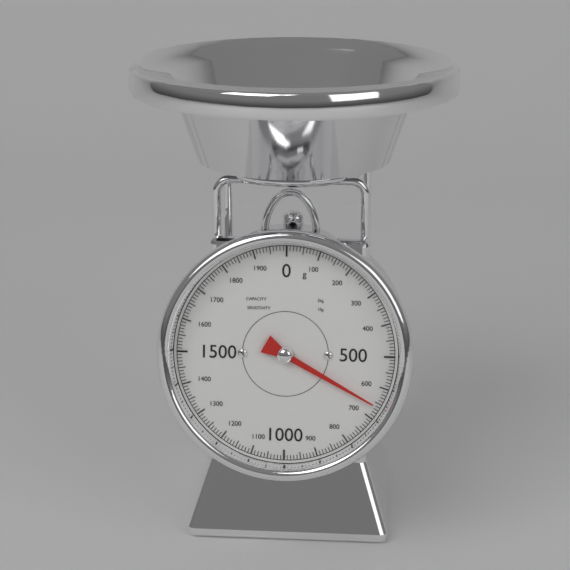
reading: 660 g
